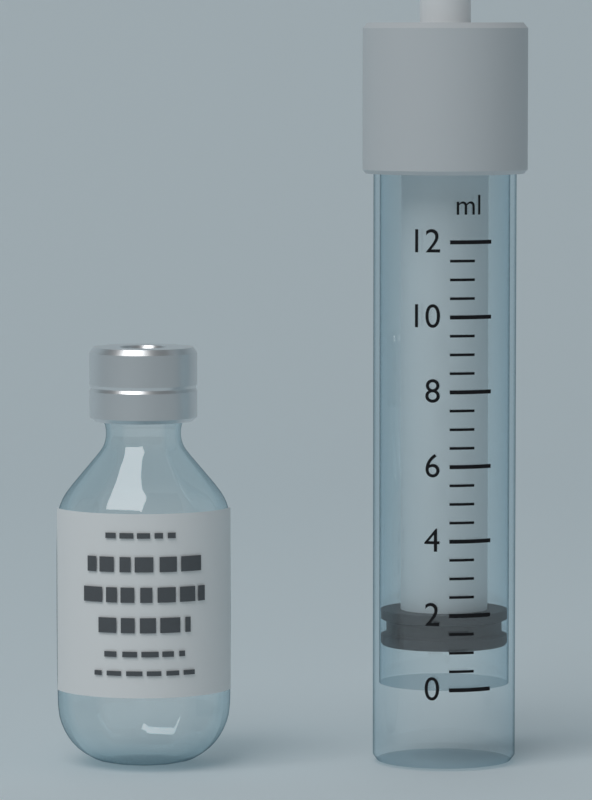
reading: 1.0 ml
